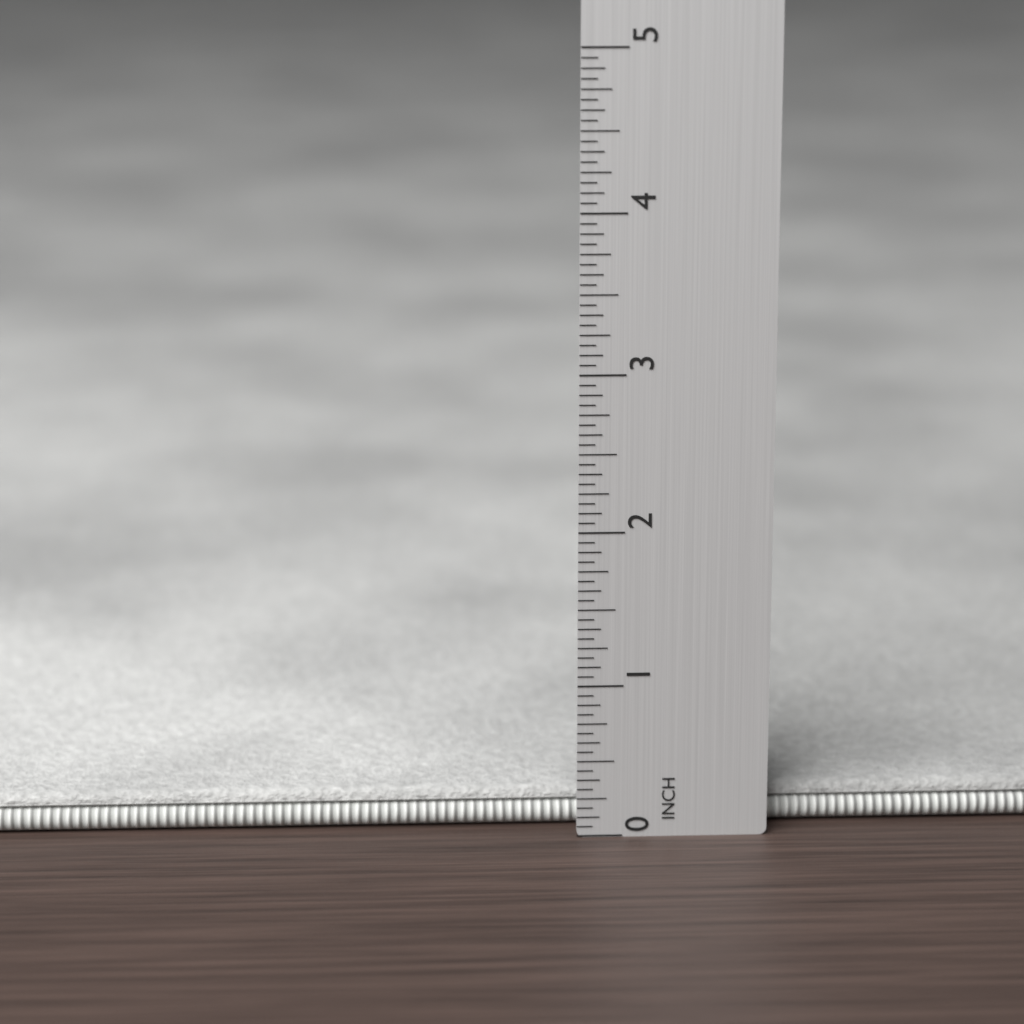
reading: 0.2500 in
